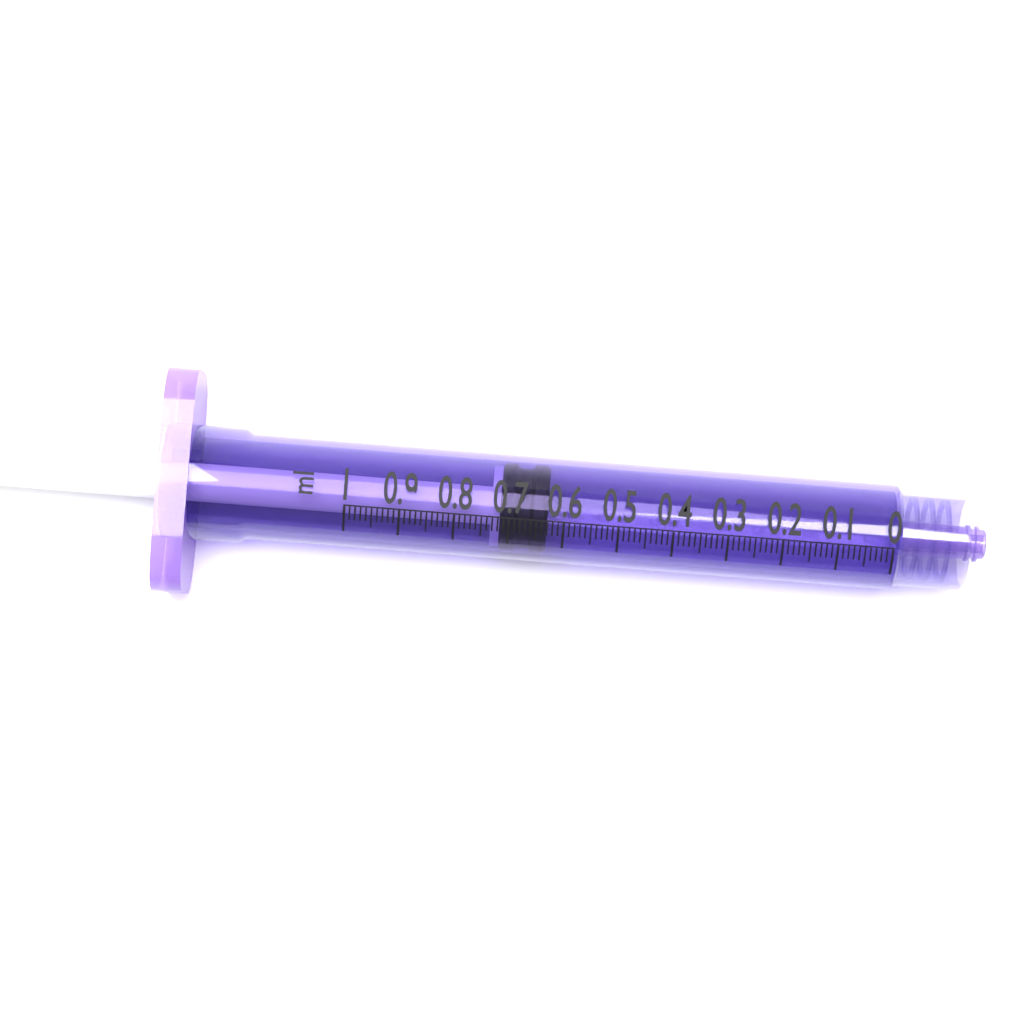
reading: 0.63 ml
